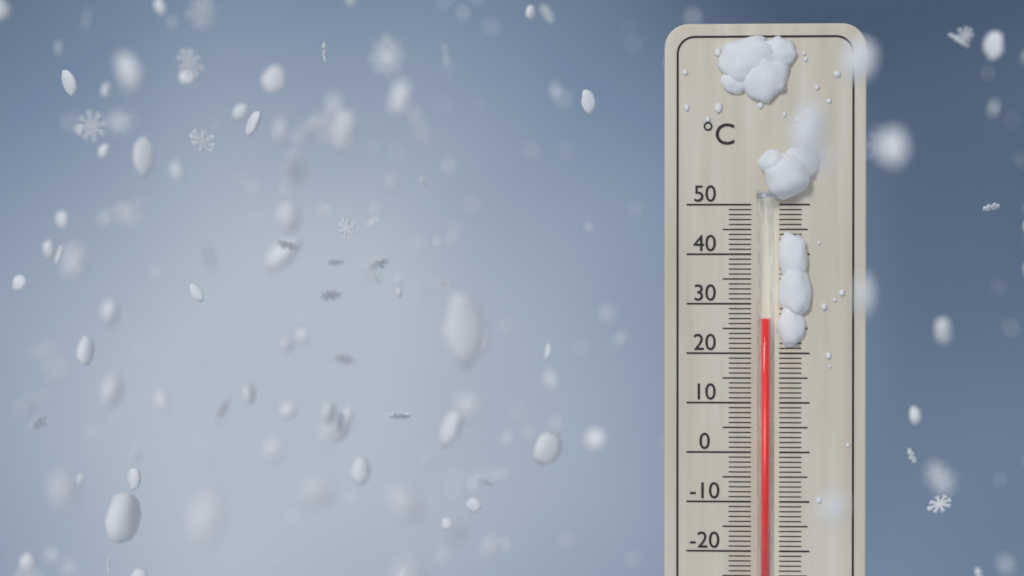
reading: 27 °C
